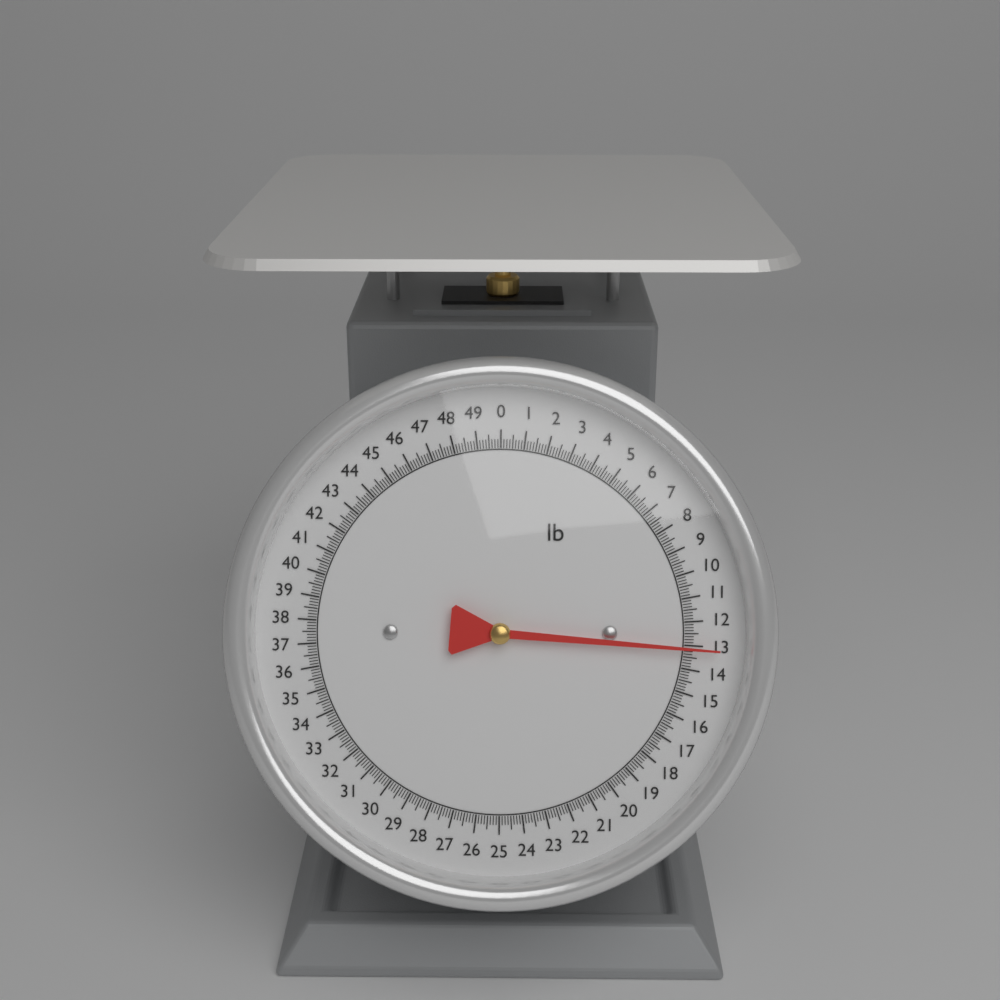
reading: 13.125 lb
